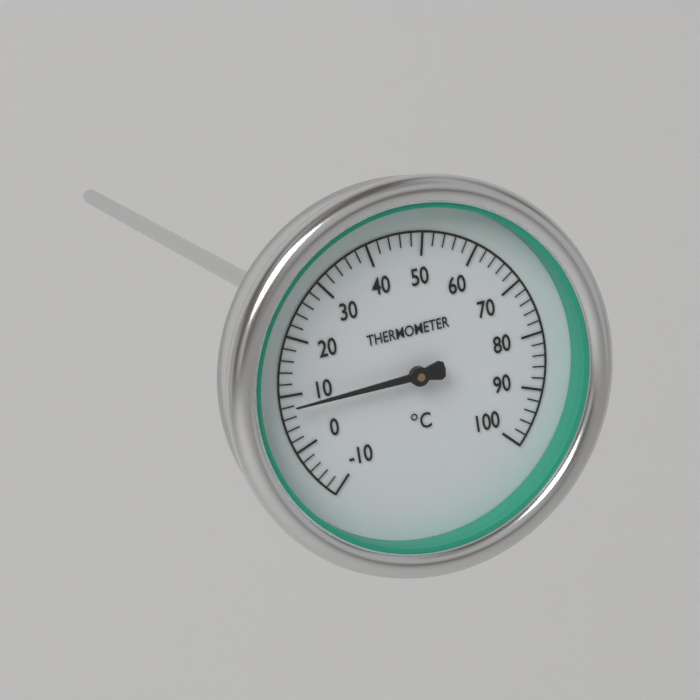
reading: 8 °C
